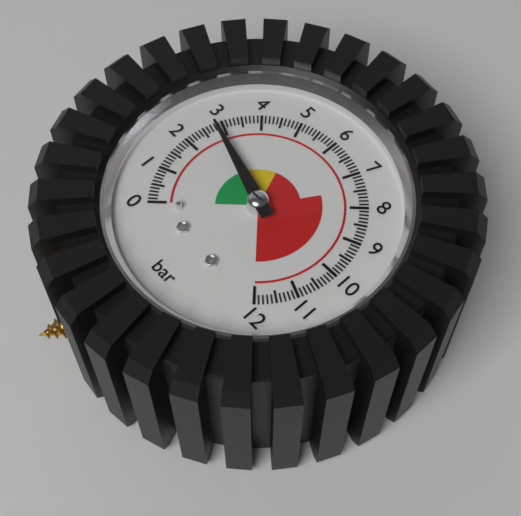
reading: 2.8 bar
